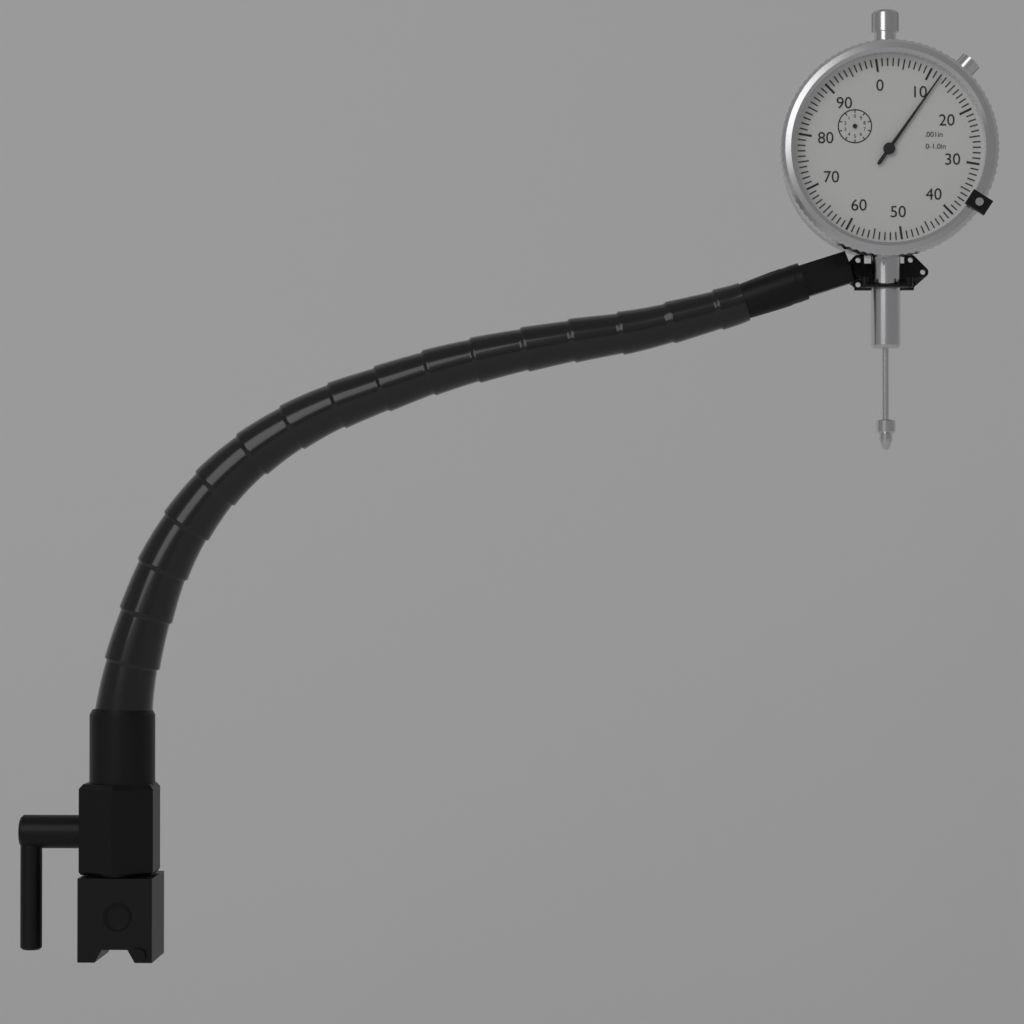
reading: 0.012 in
